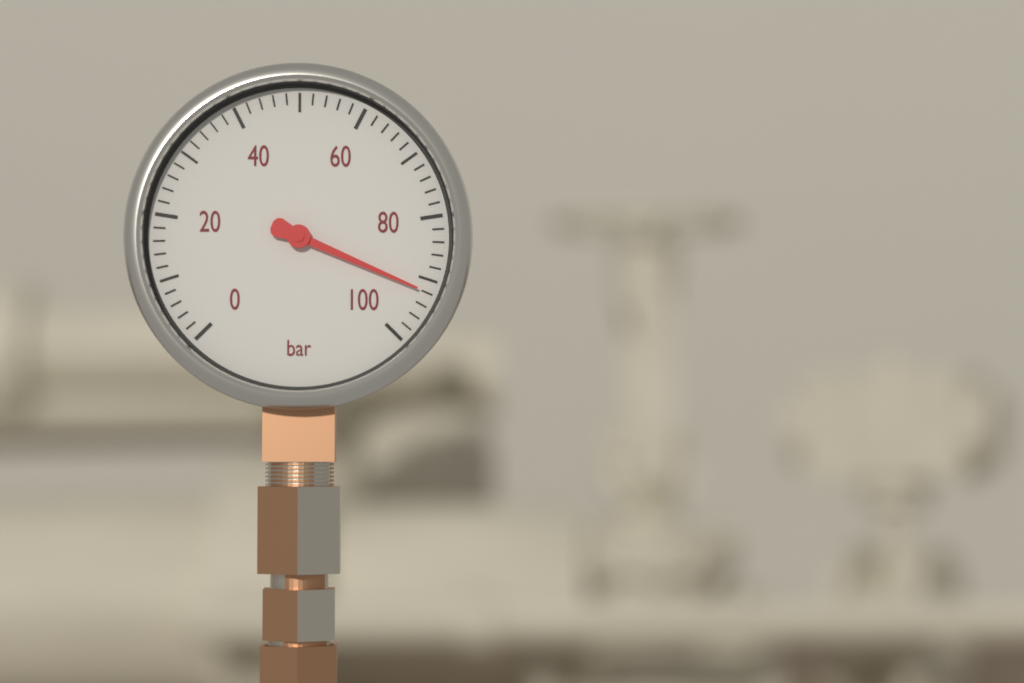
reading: 92 bar
